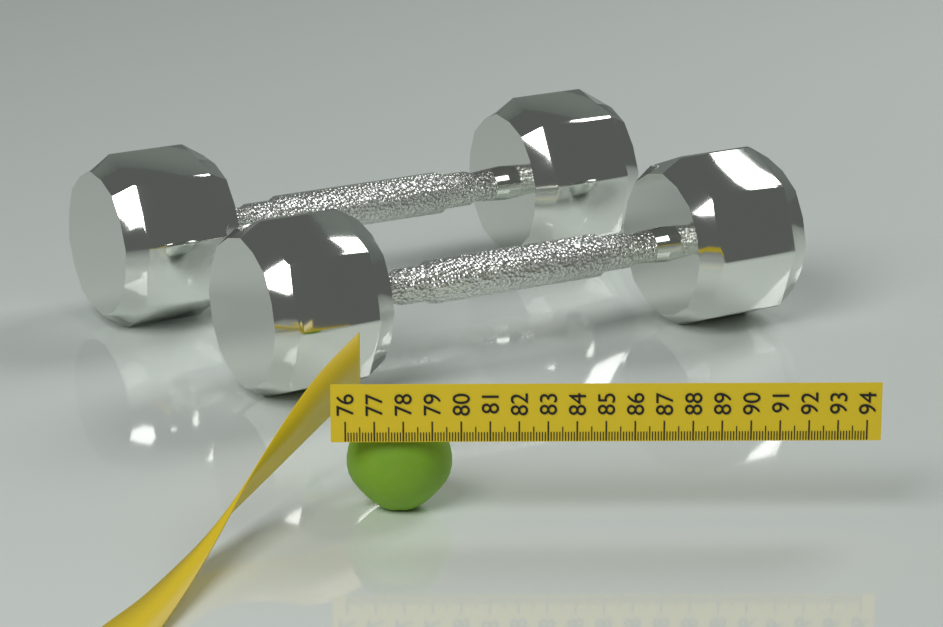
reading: 79.7 (no unit)
